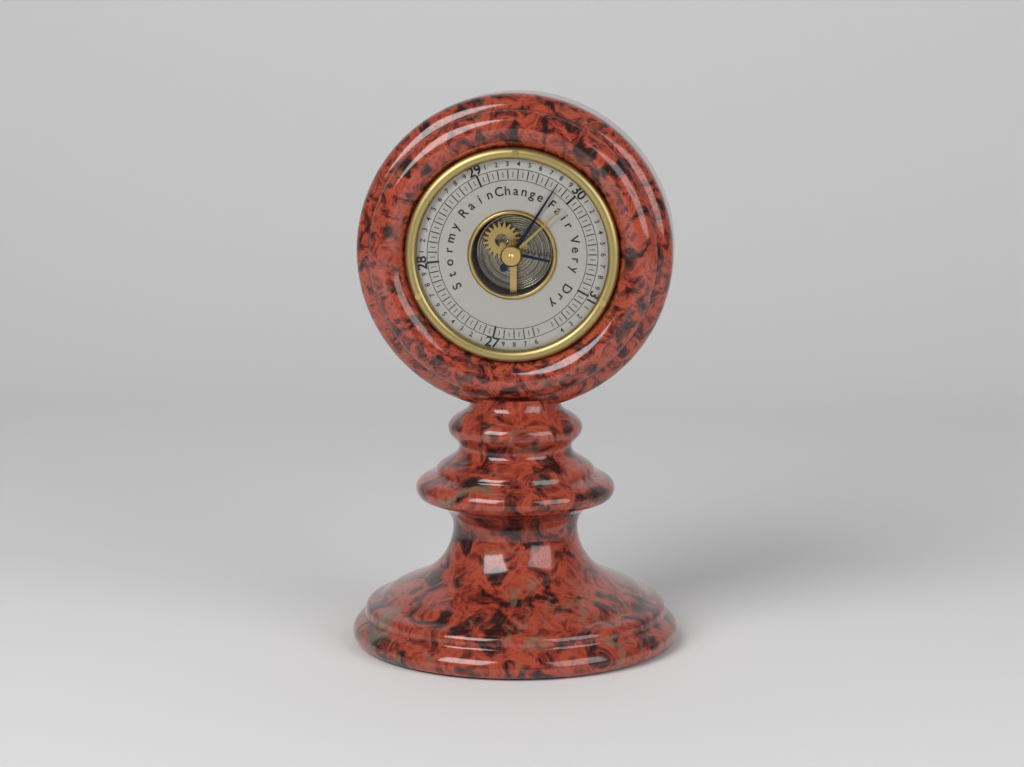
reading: 29.80 (no unit)
